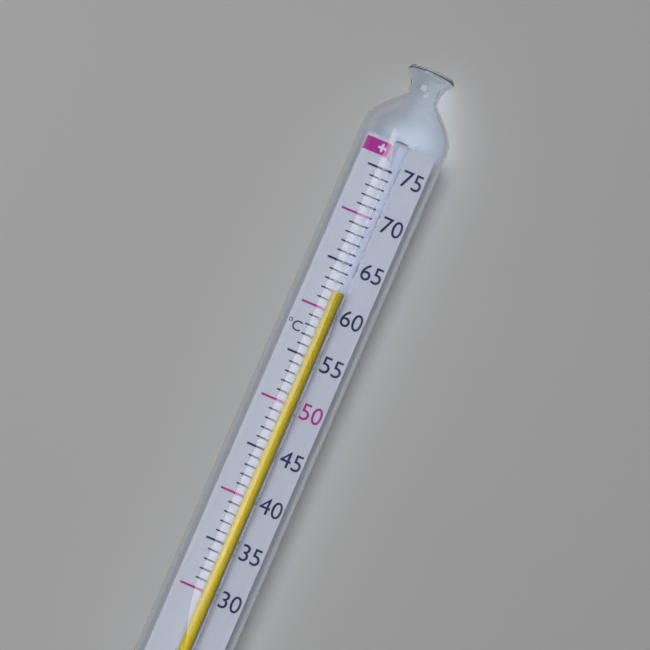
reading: 62 °C
